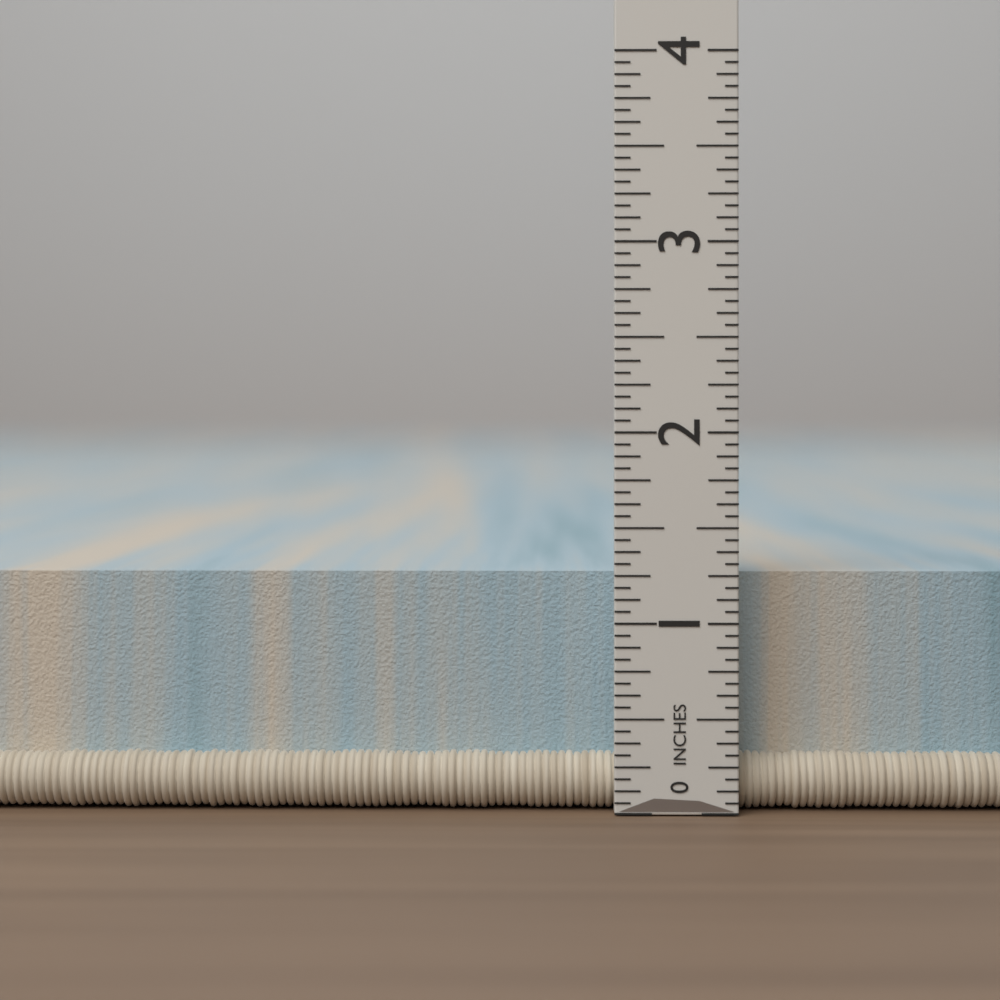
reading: 1.2500 in
